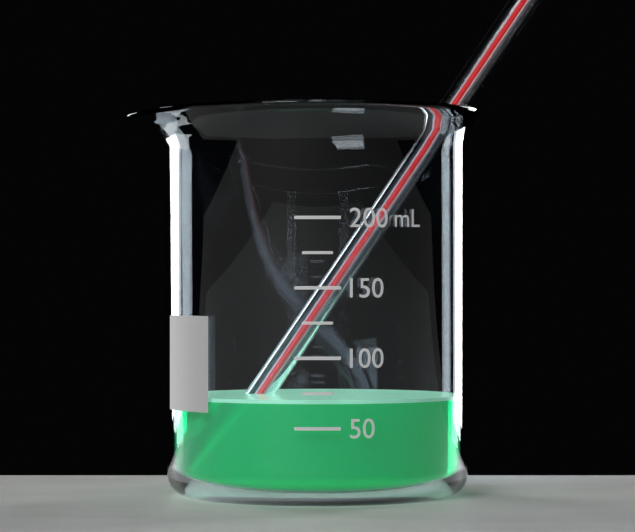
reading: 70 mL
